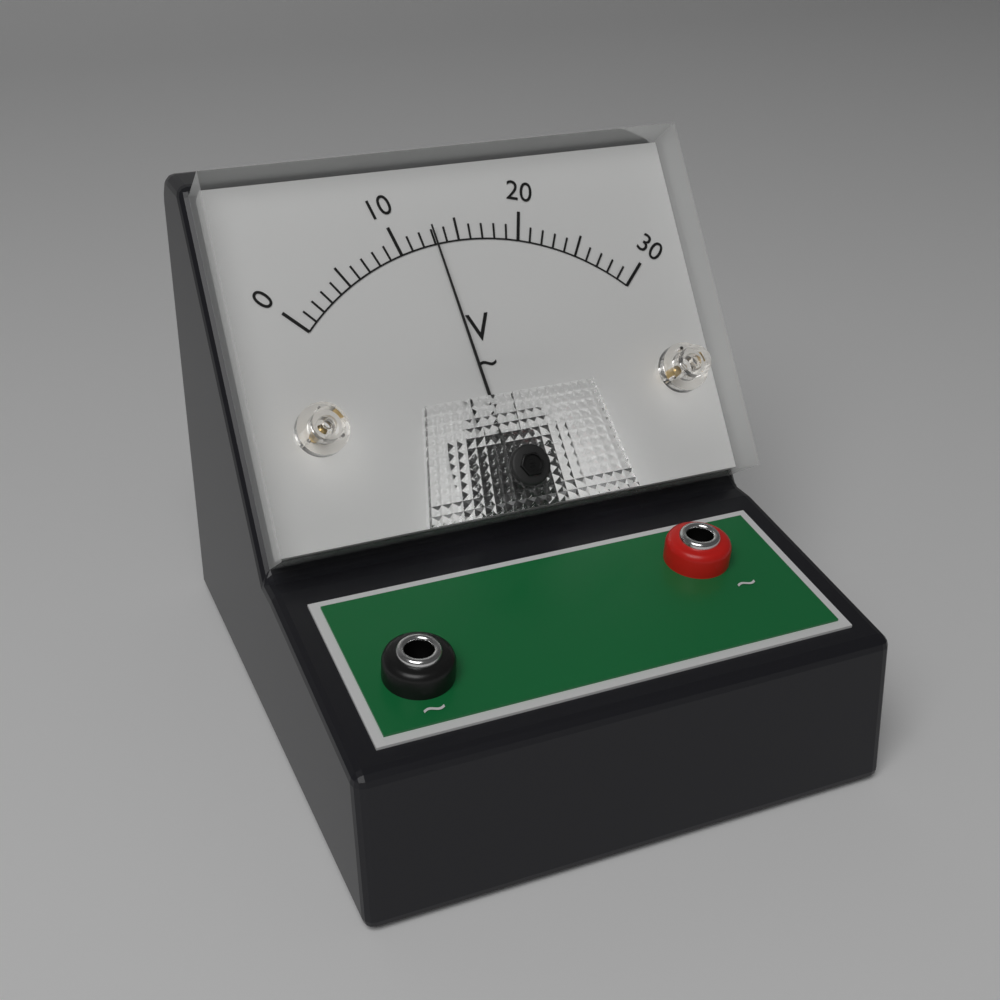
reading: 13 V
